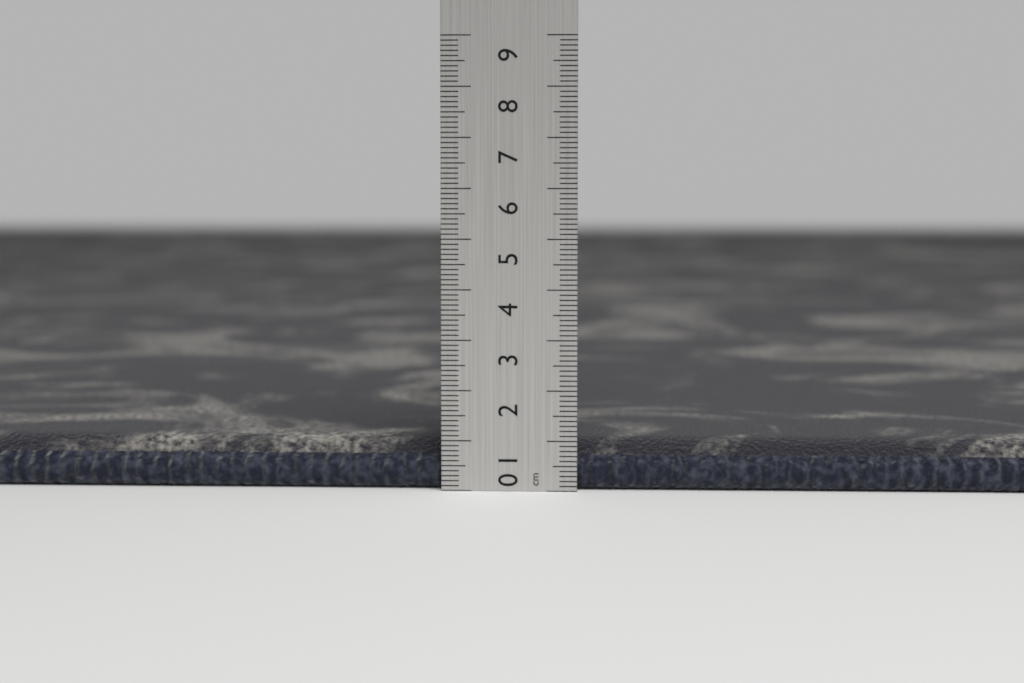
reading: 1.0 cm
